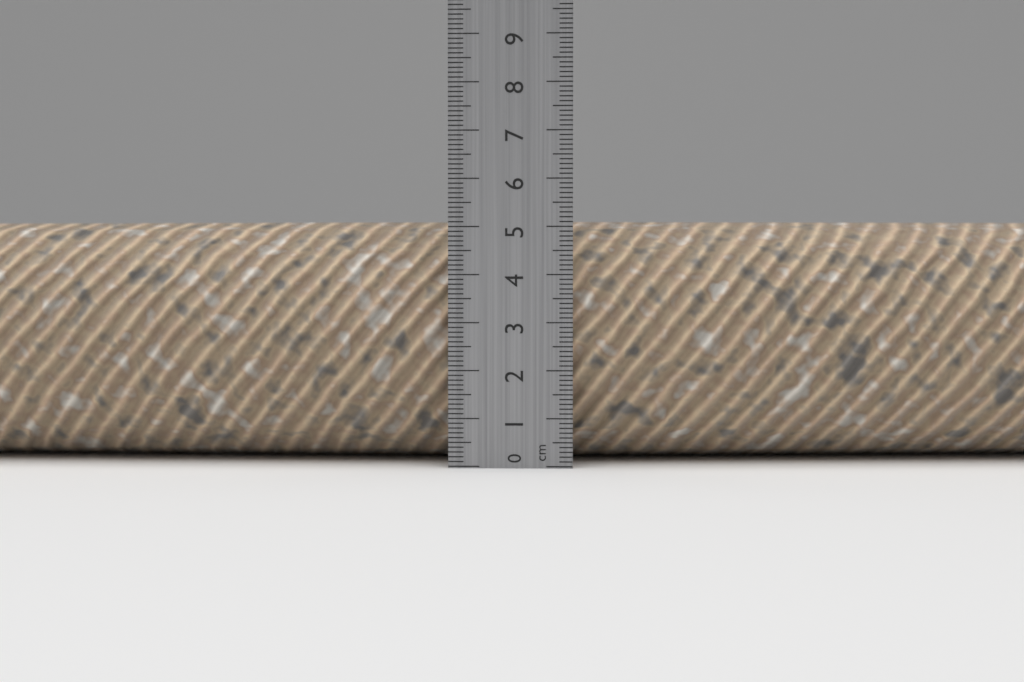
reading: 5.2 cm
